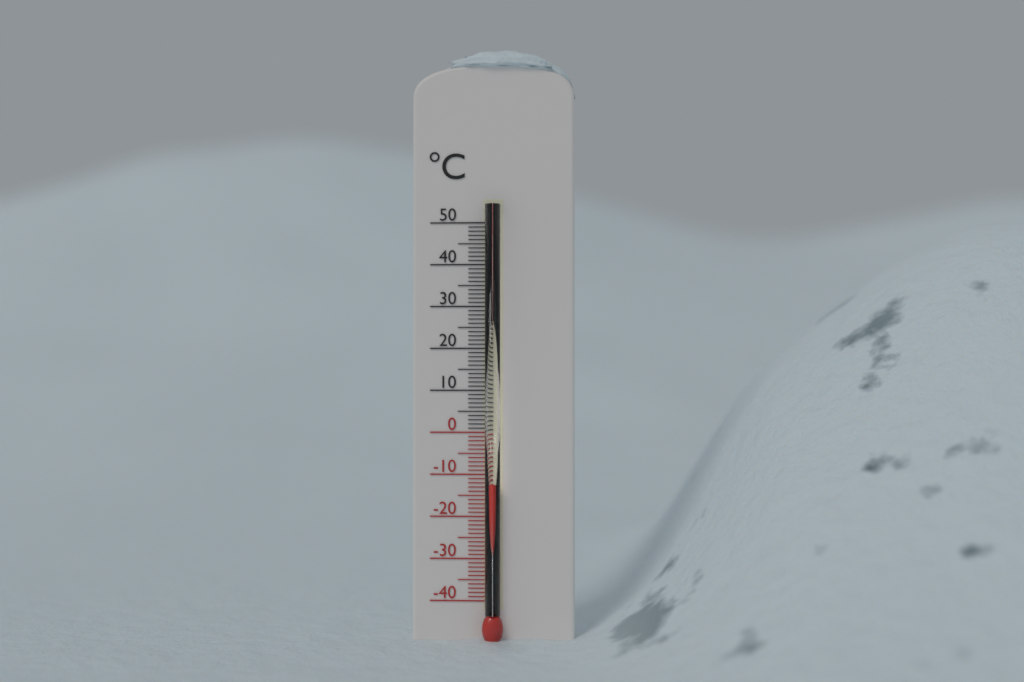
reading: -12 °C
